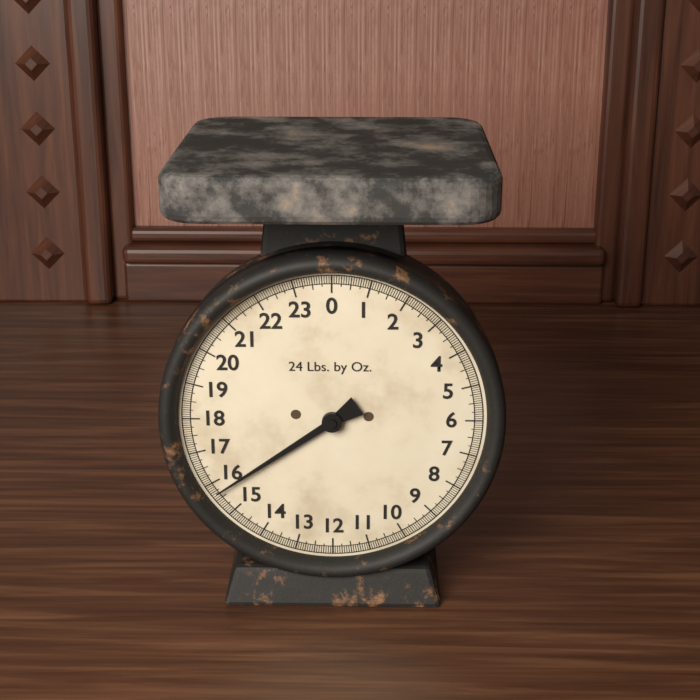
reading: 15.6875 lb
